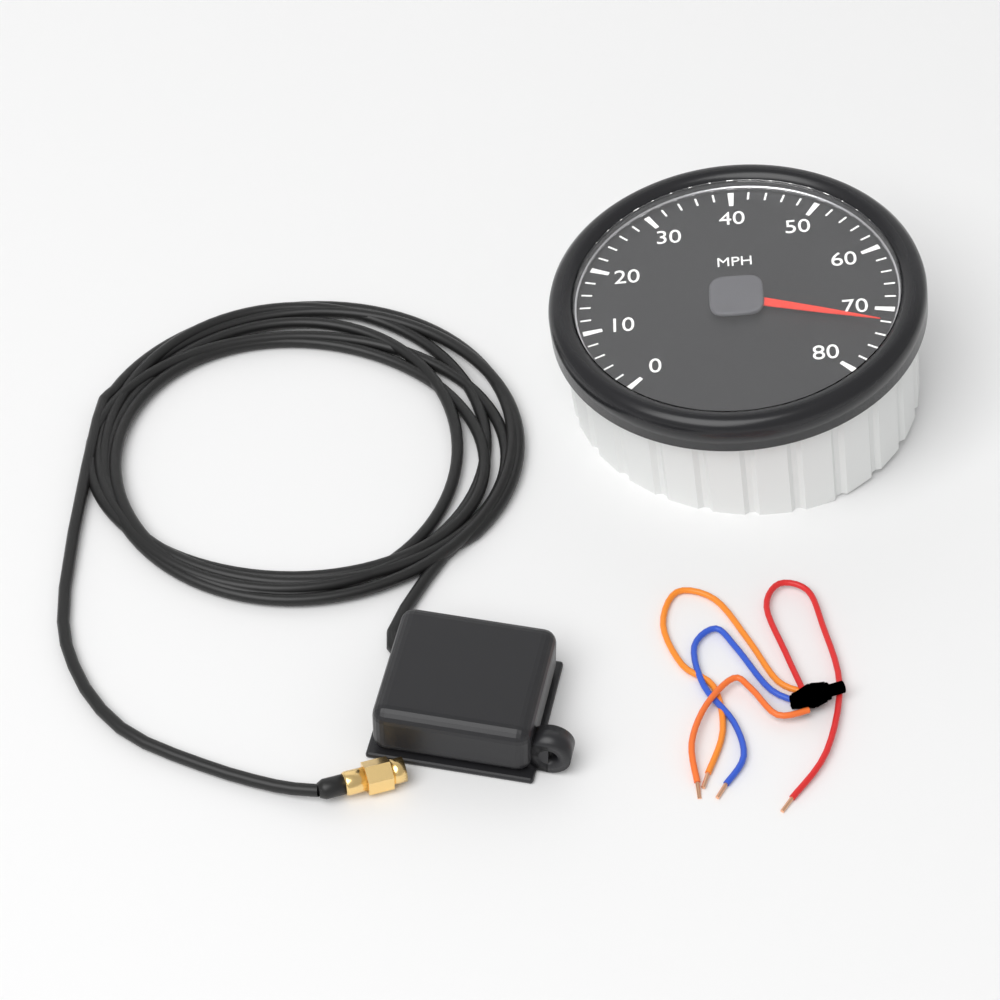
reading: 72 MPH
